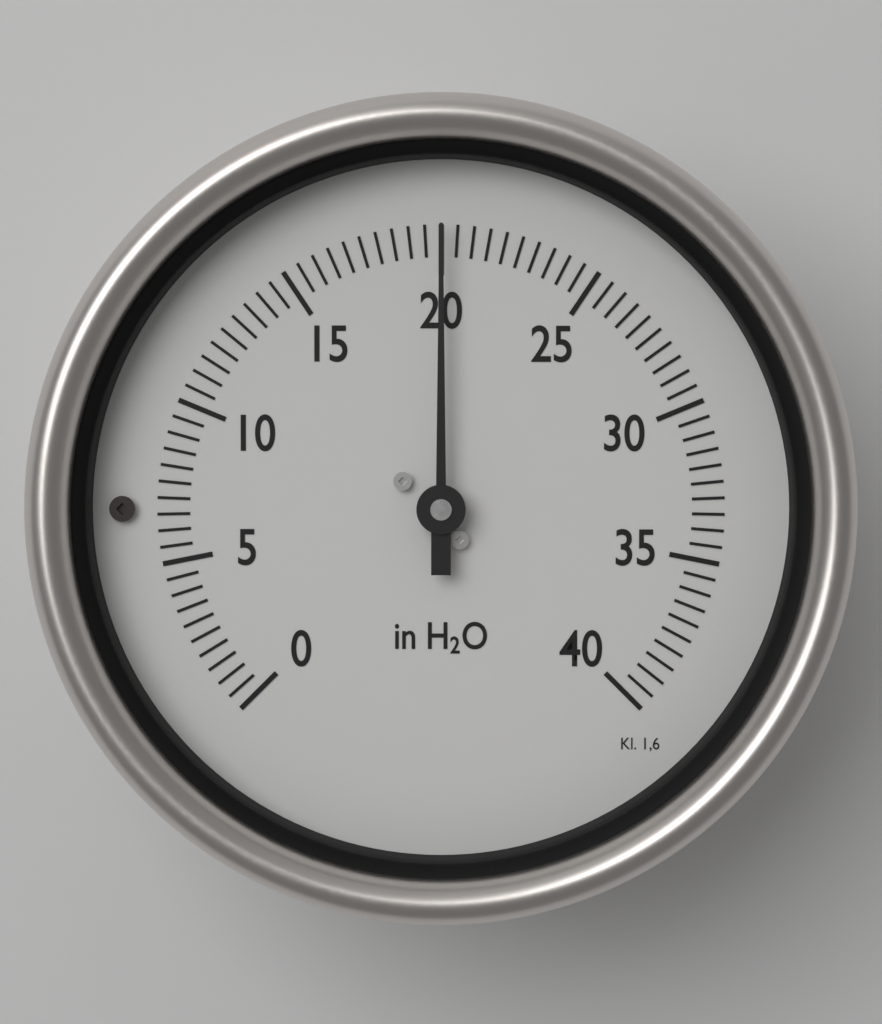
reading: 20.0 in H2O
